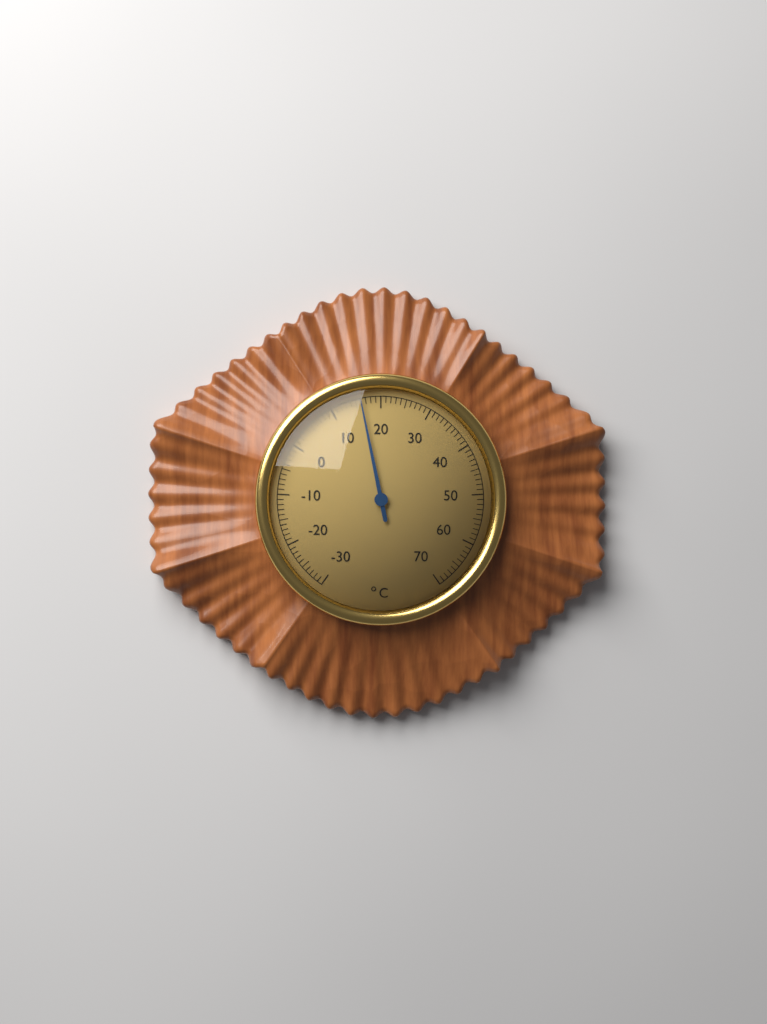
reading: 16 °C
